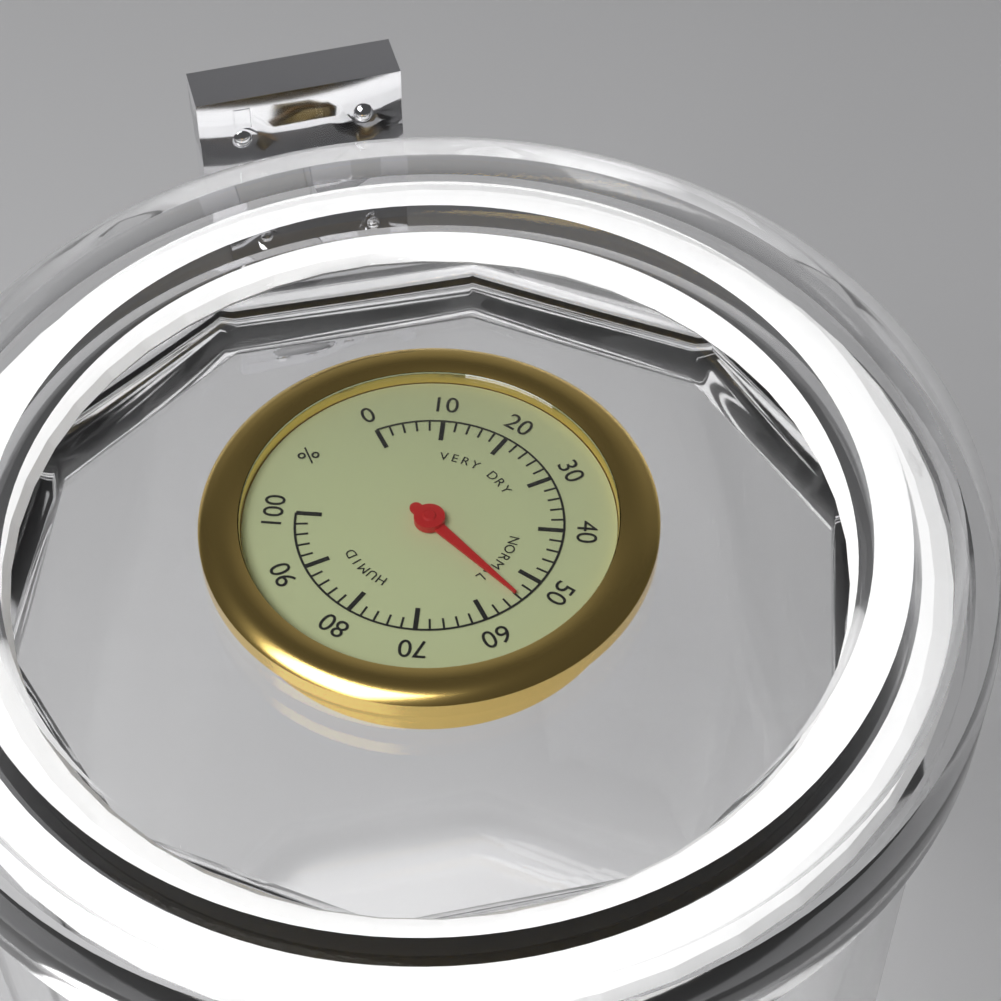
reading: 54 %
